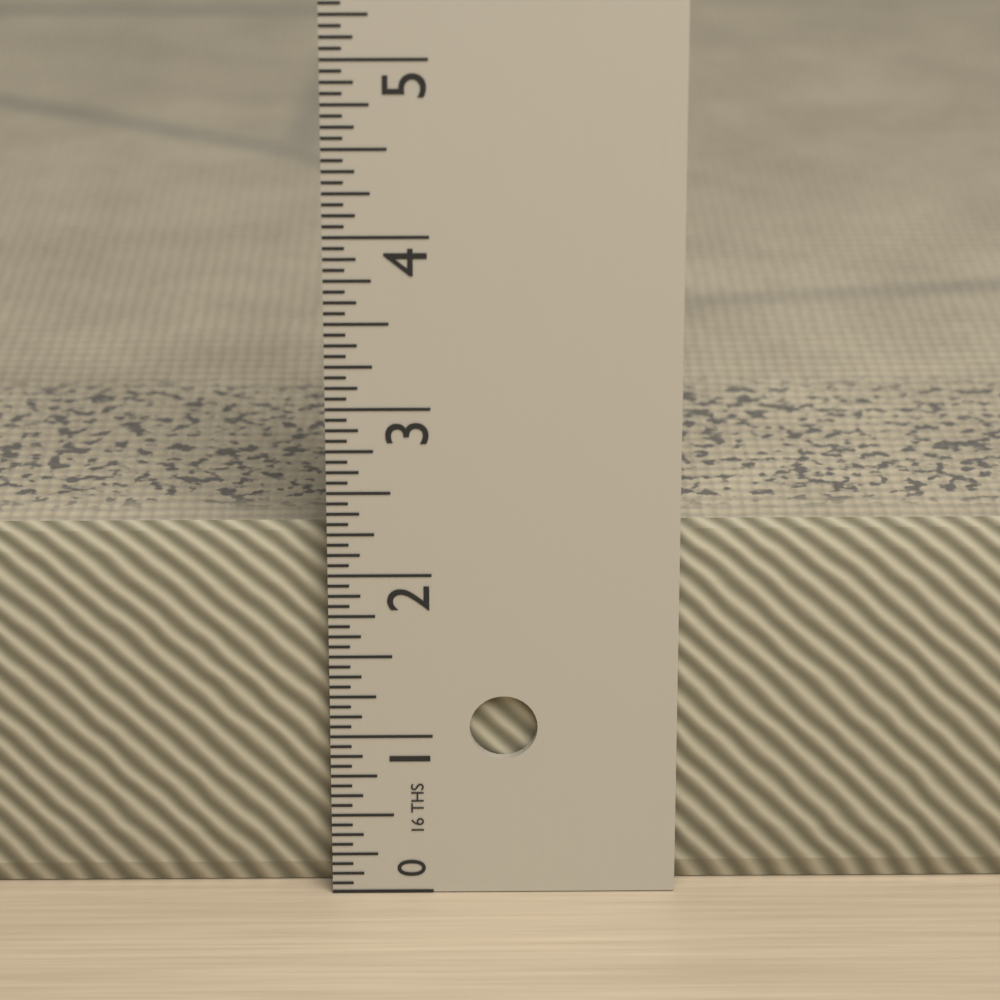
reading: 2.2500 in
